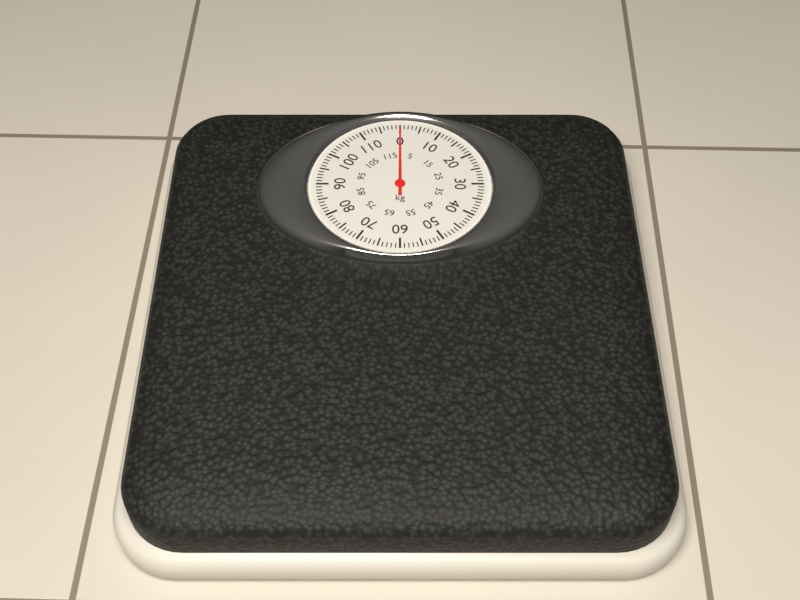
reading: 0 kg
